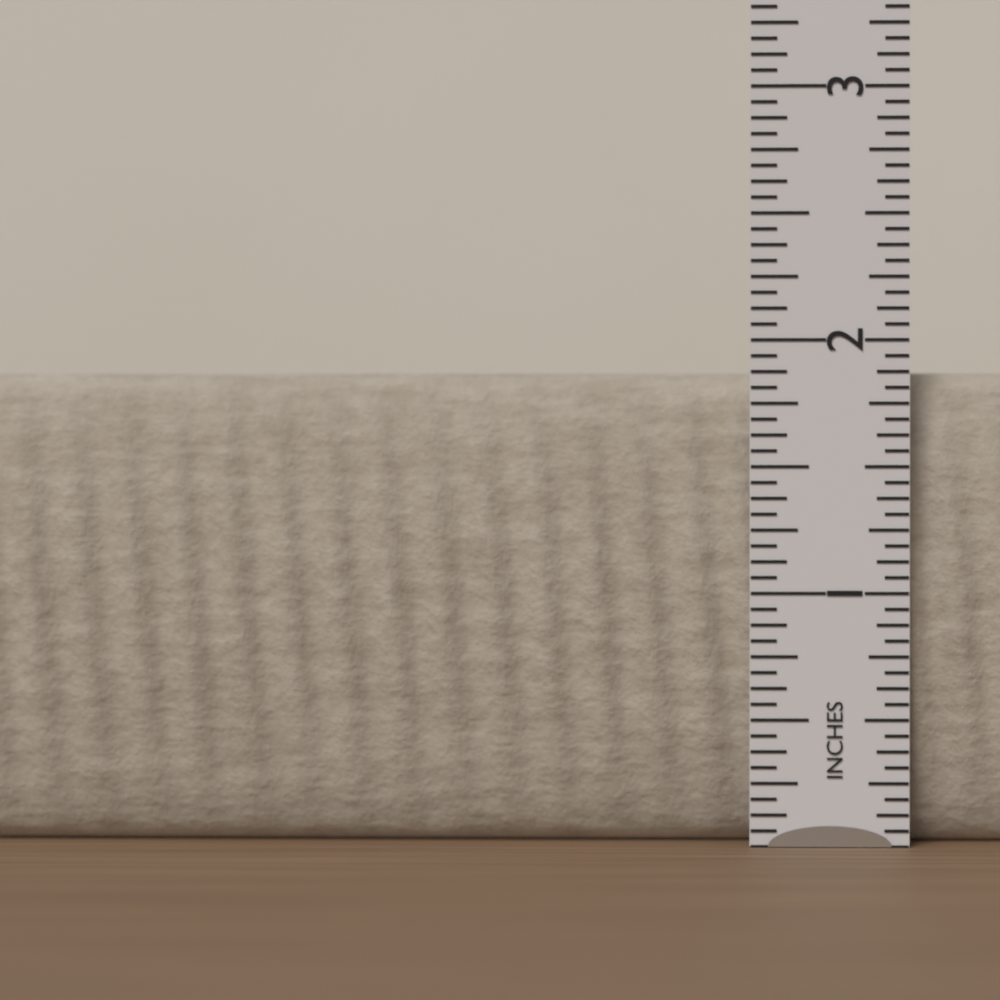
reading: 1.8750 in
